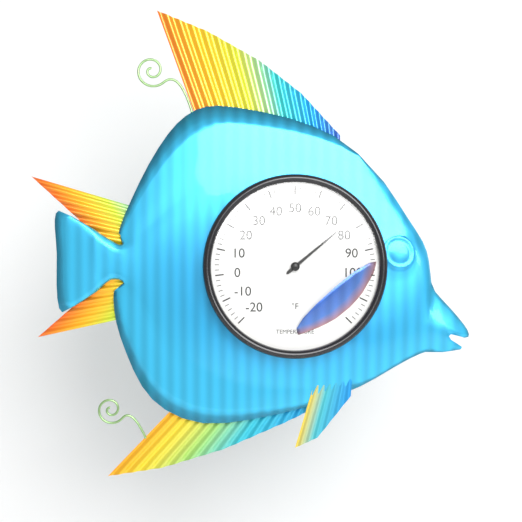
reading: 76 °F
